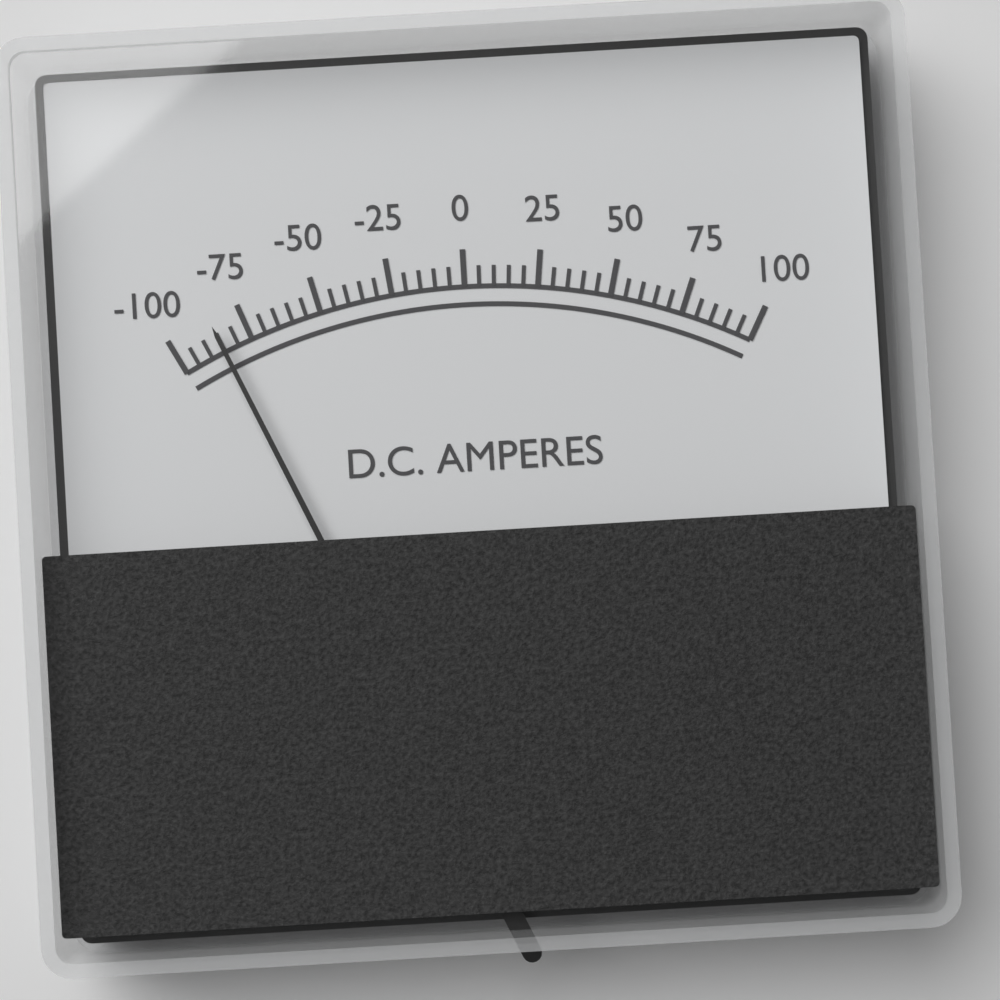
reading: -85 A
